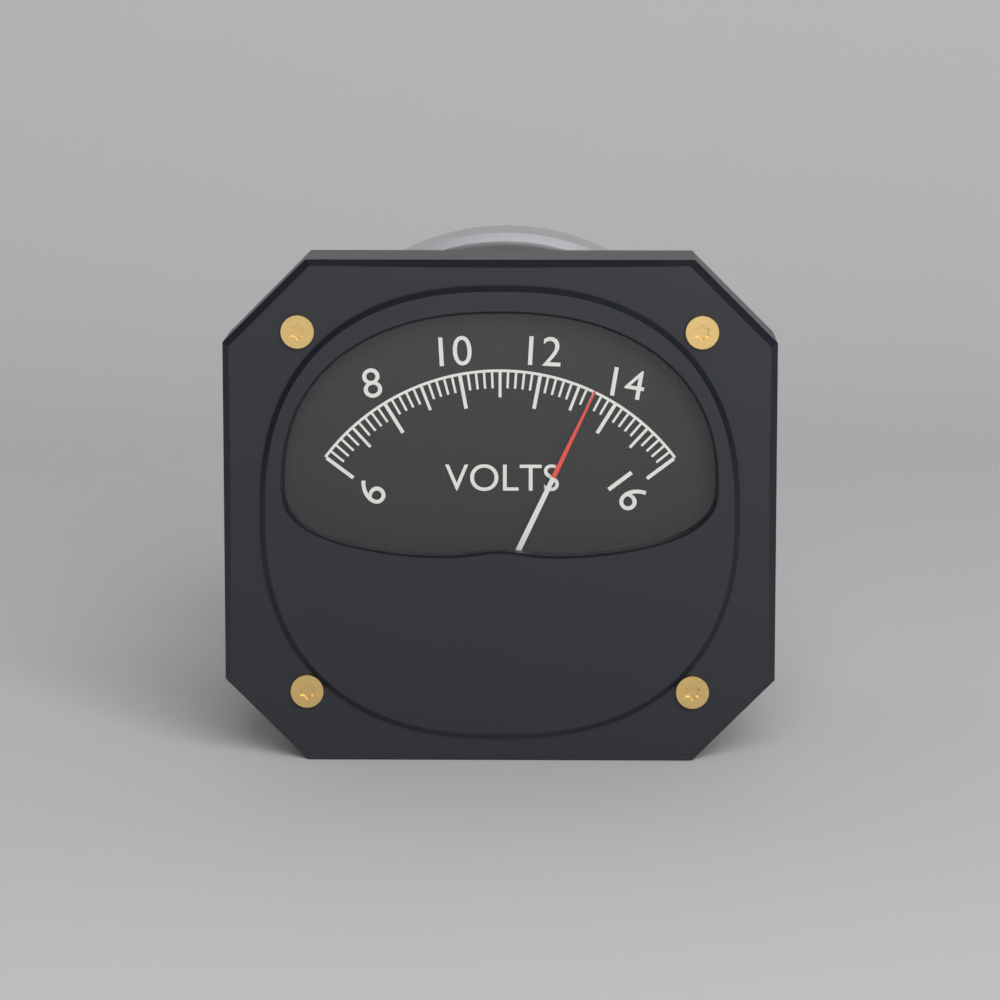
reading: 13.4 V
